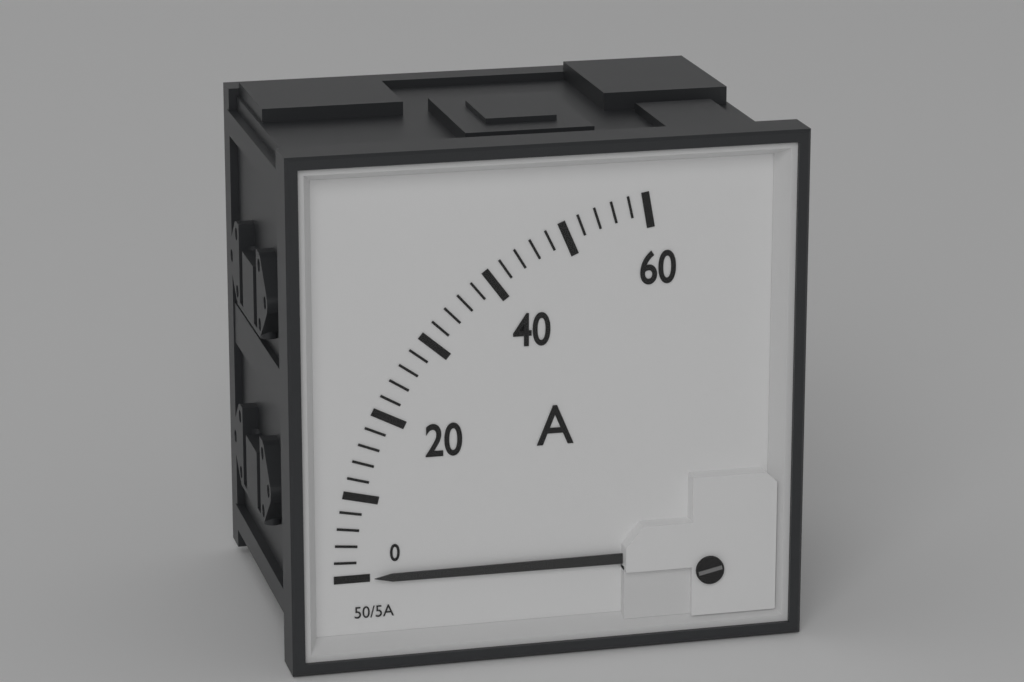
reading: 0 A
